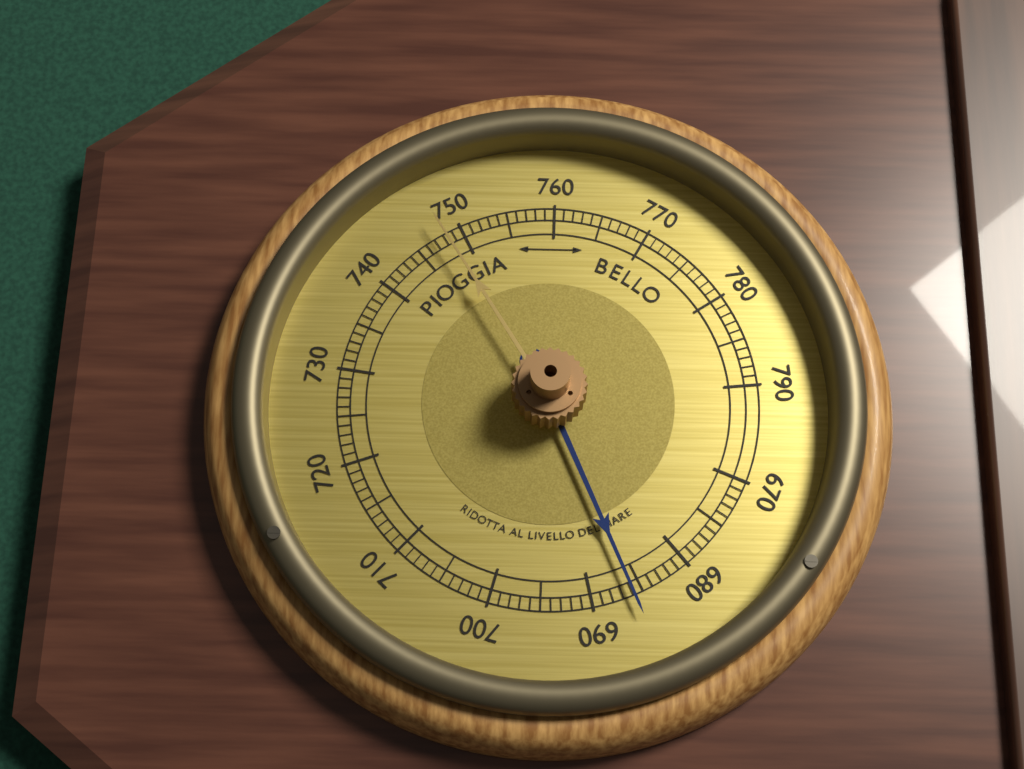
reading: 686 (no unit)
